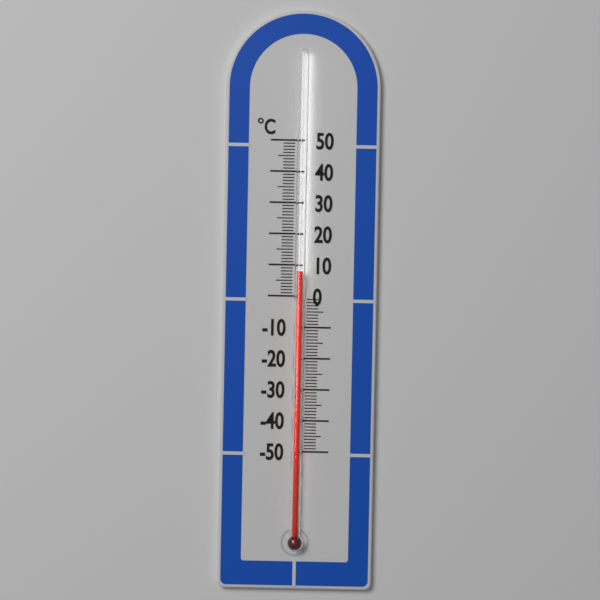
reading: 8 °C
